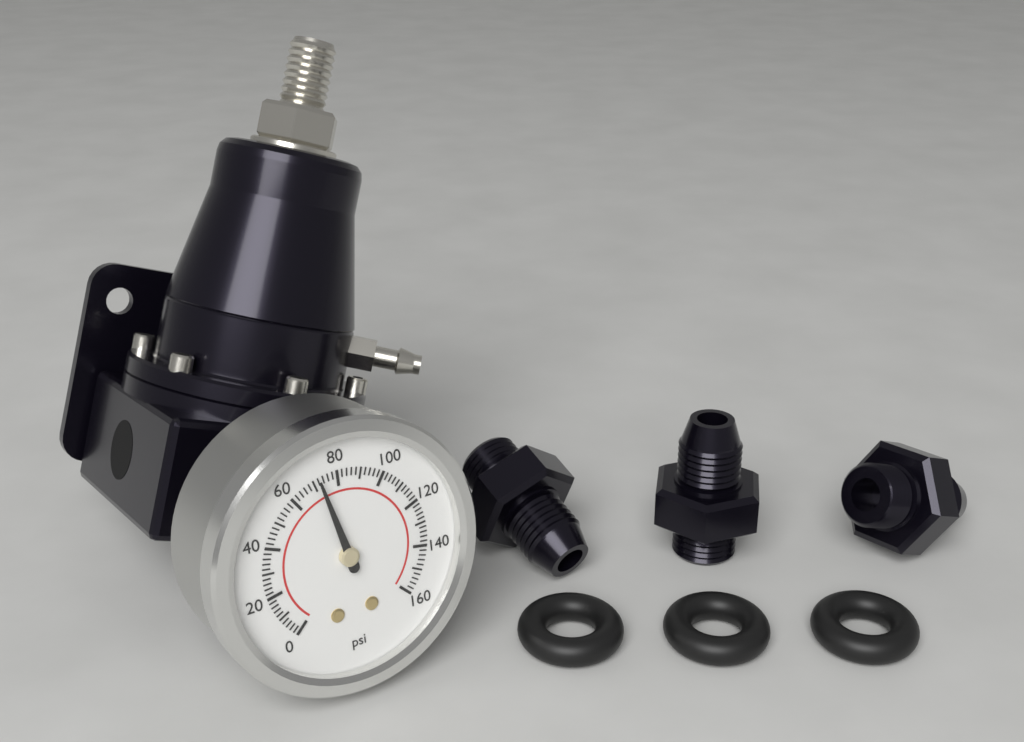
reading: 72 psi
